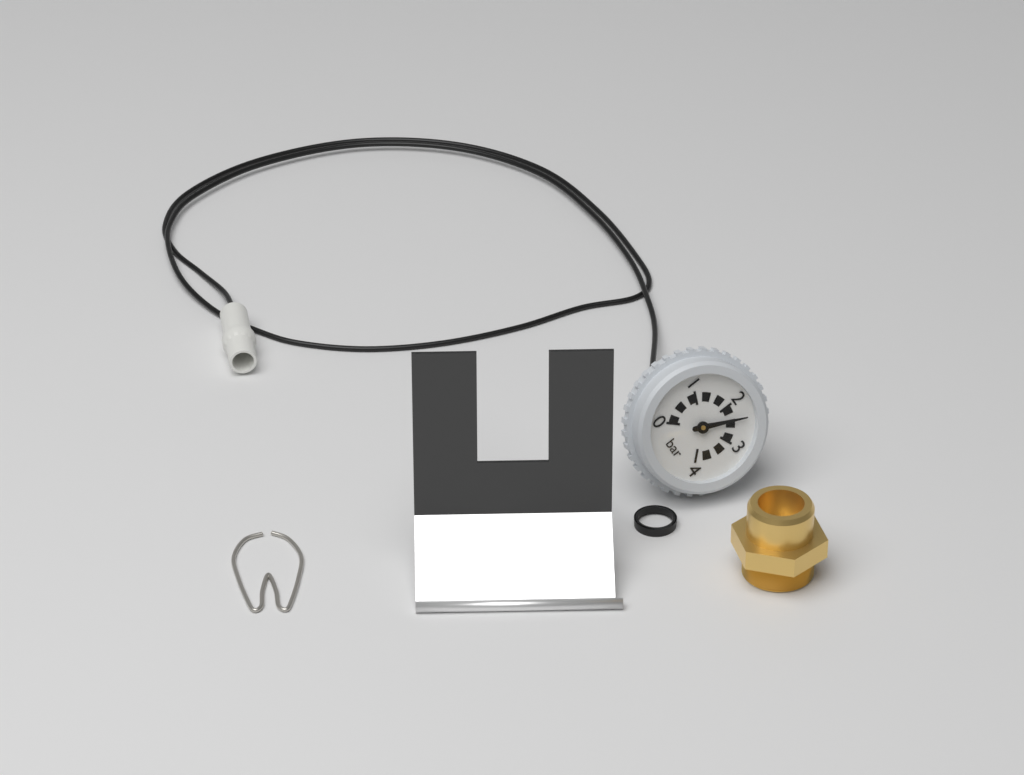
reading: 2.4 bar
